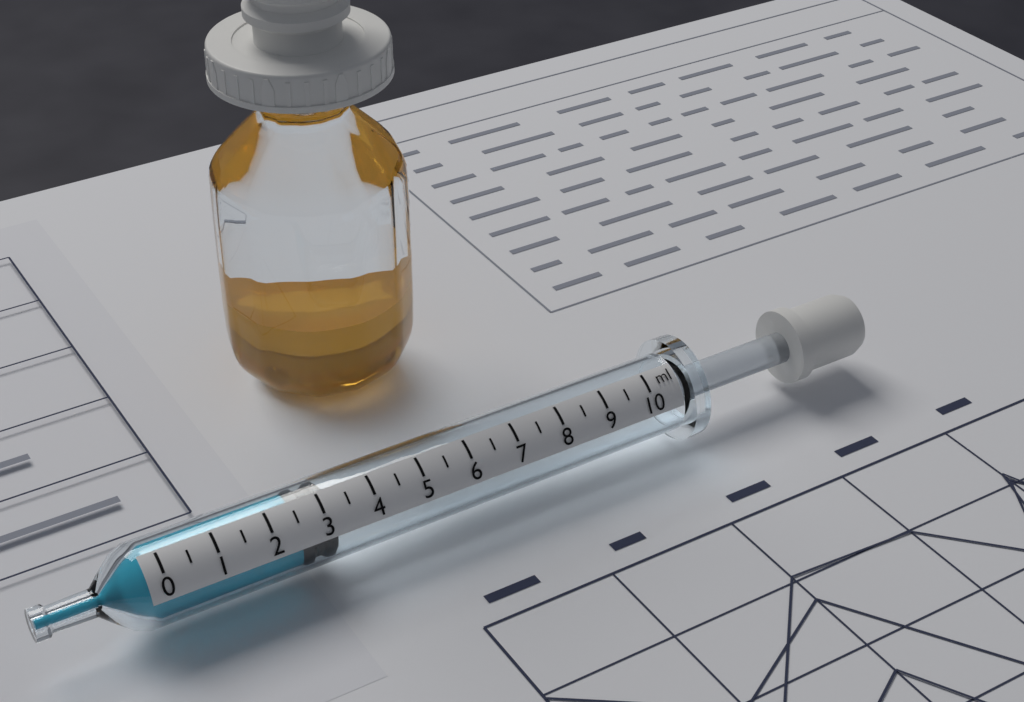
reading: 2.5 ml
